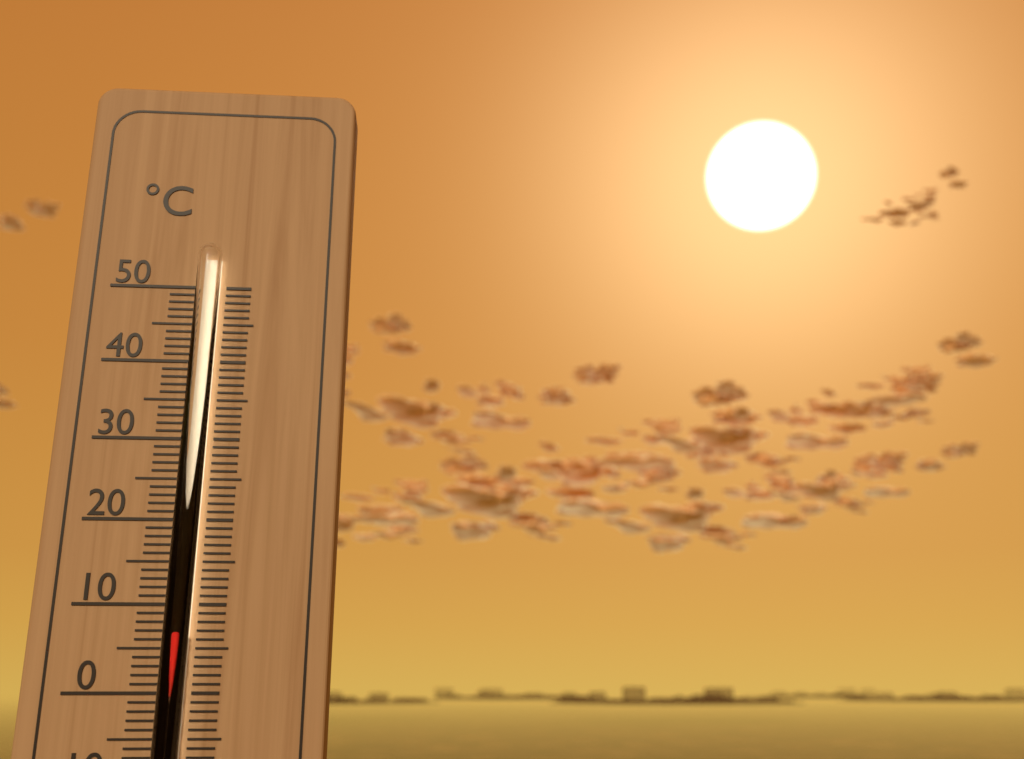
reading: 7 °C
